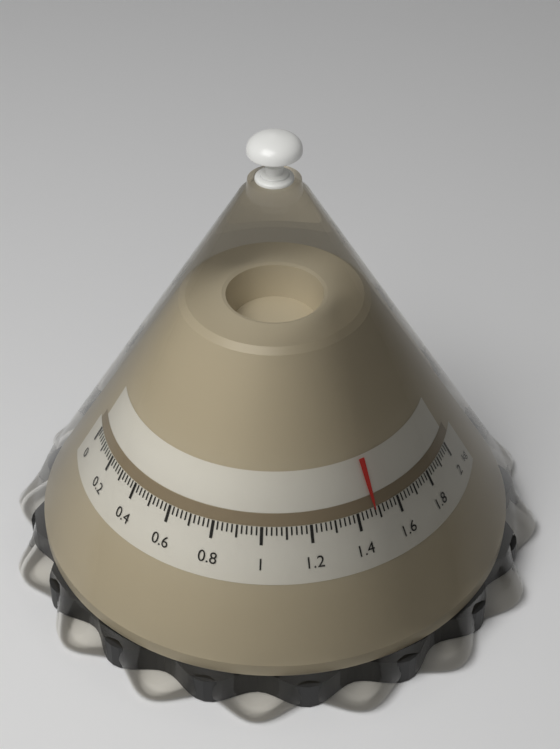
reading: 1.48 kg
